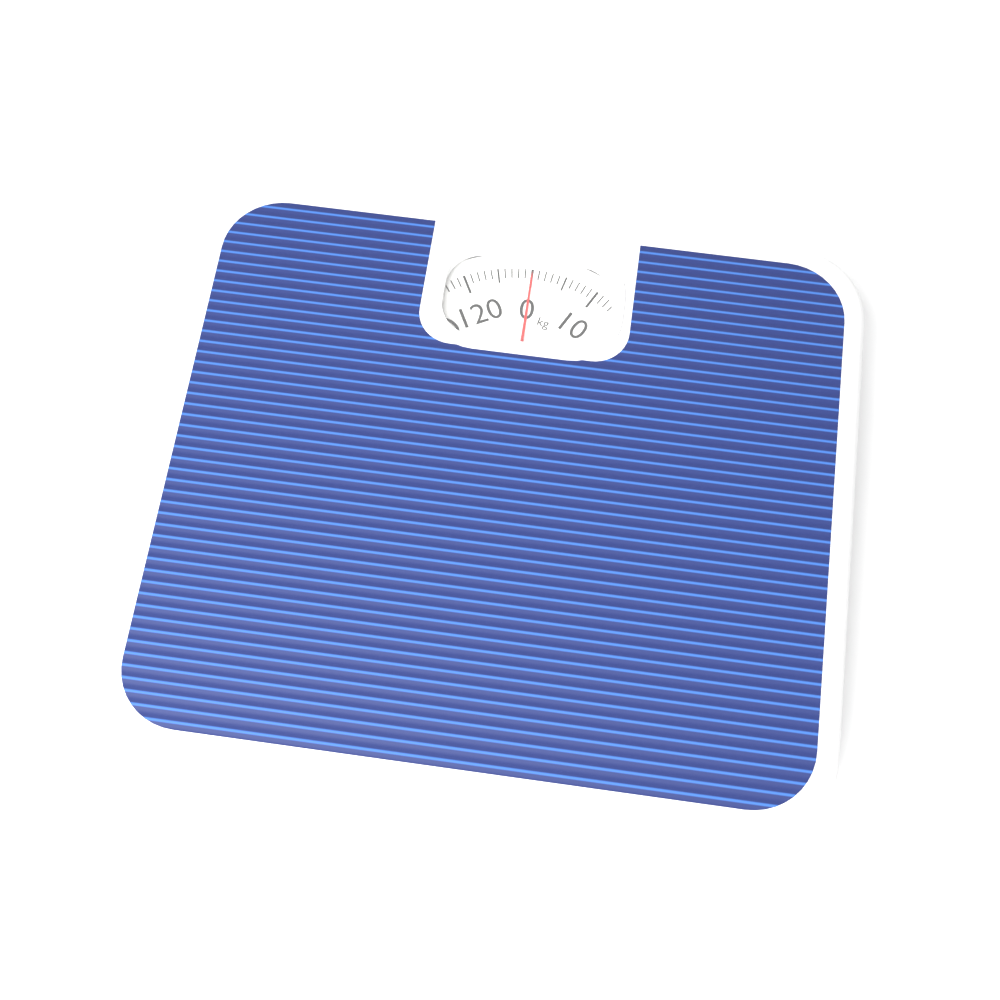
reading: 0 kg
